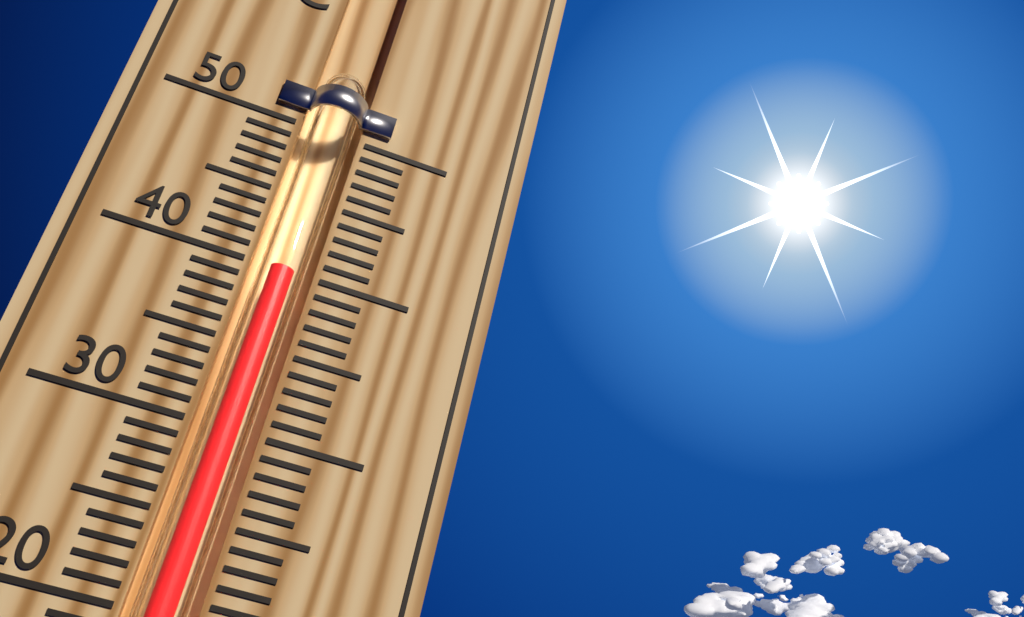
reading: 40 °C
